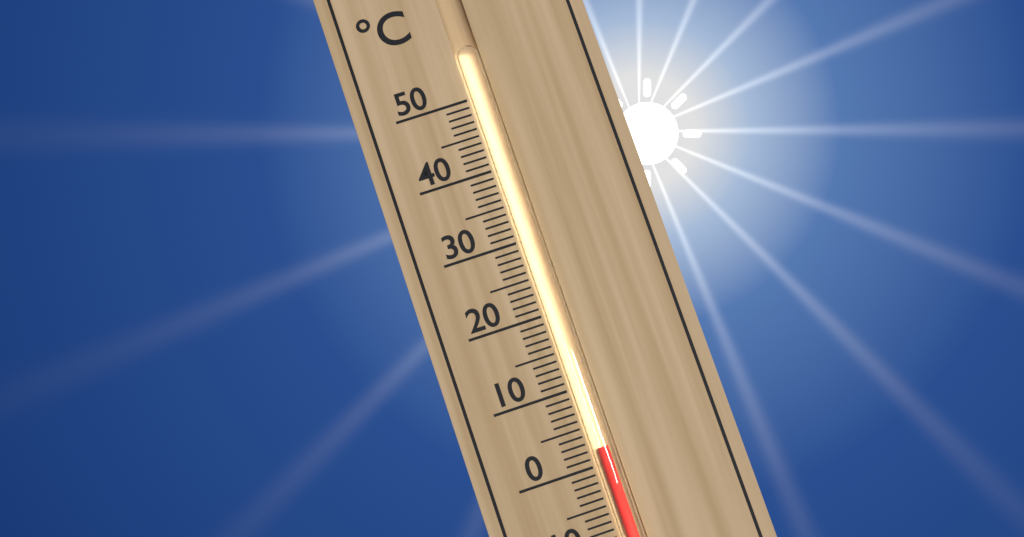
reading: 2 °C
